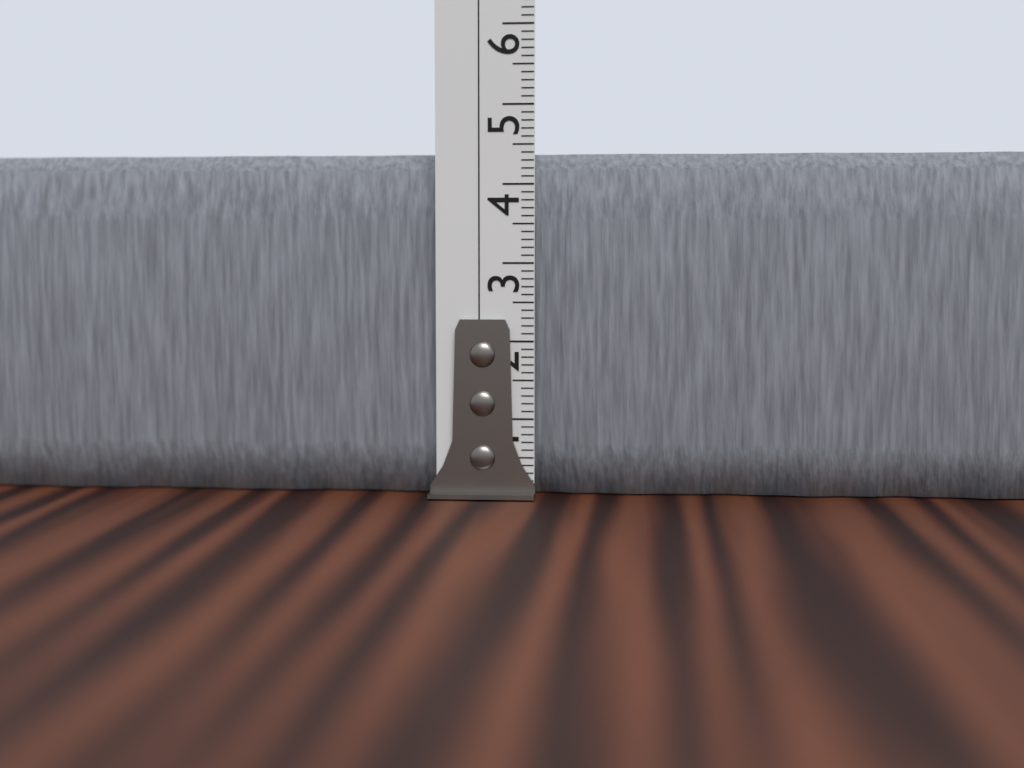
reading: 4.4 cm
